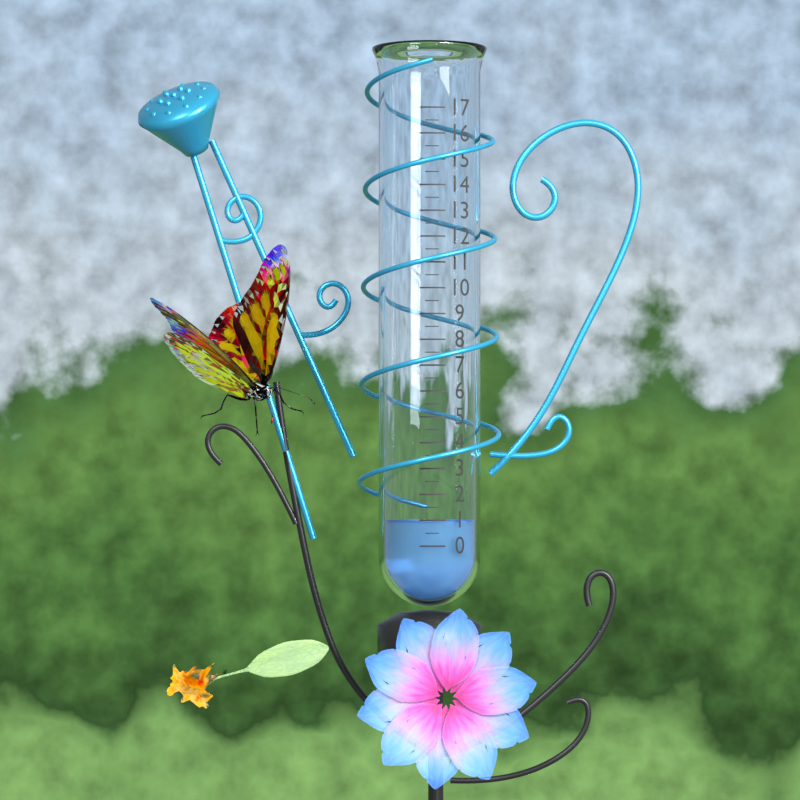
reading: 1.0 (no unit)
